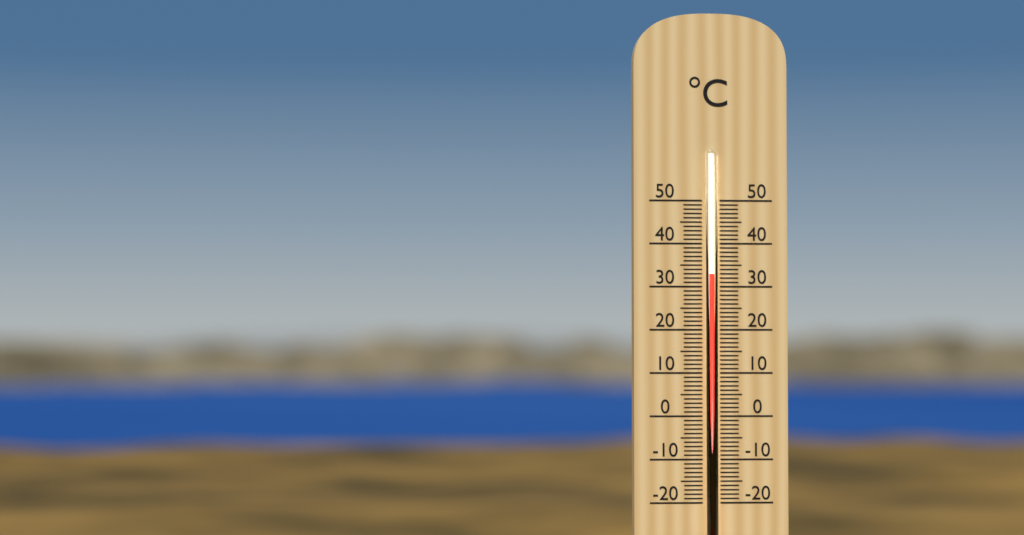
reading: 33 °C
